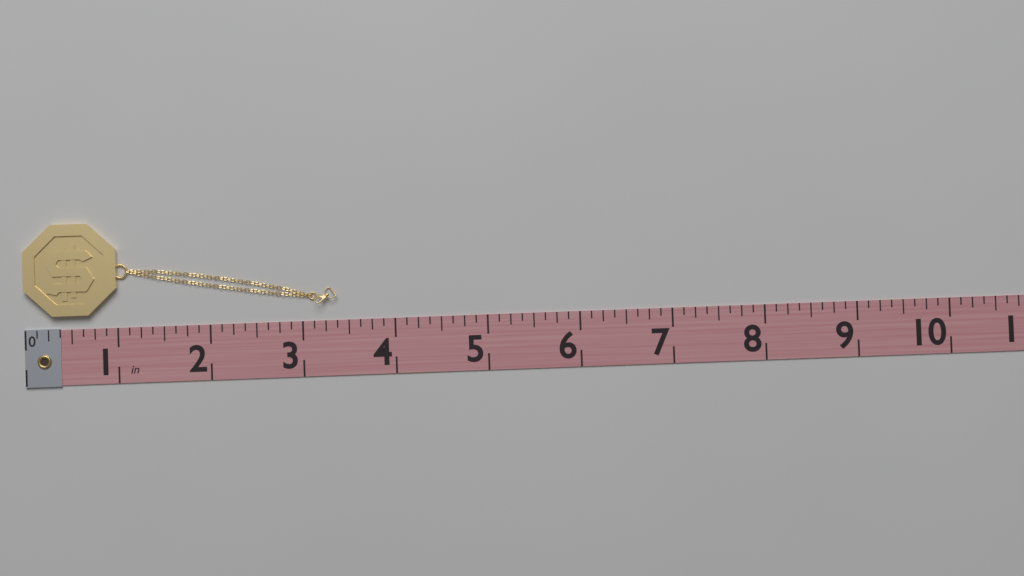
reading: 3.375 in
